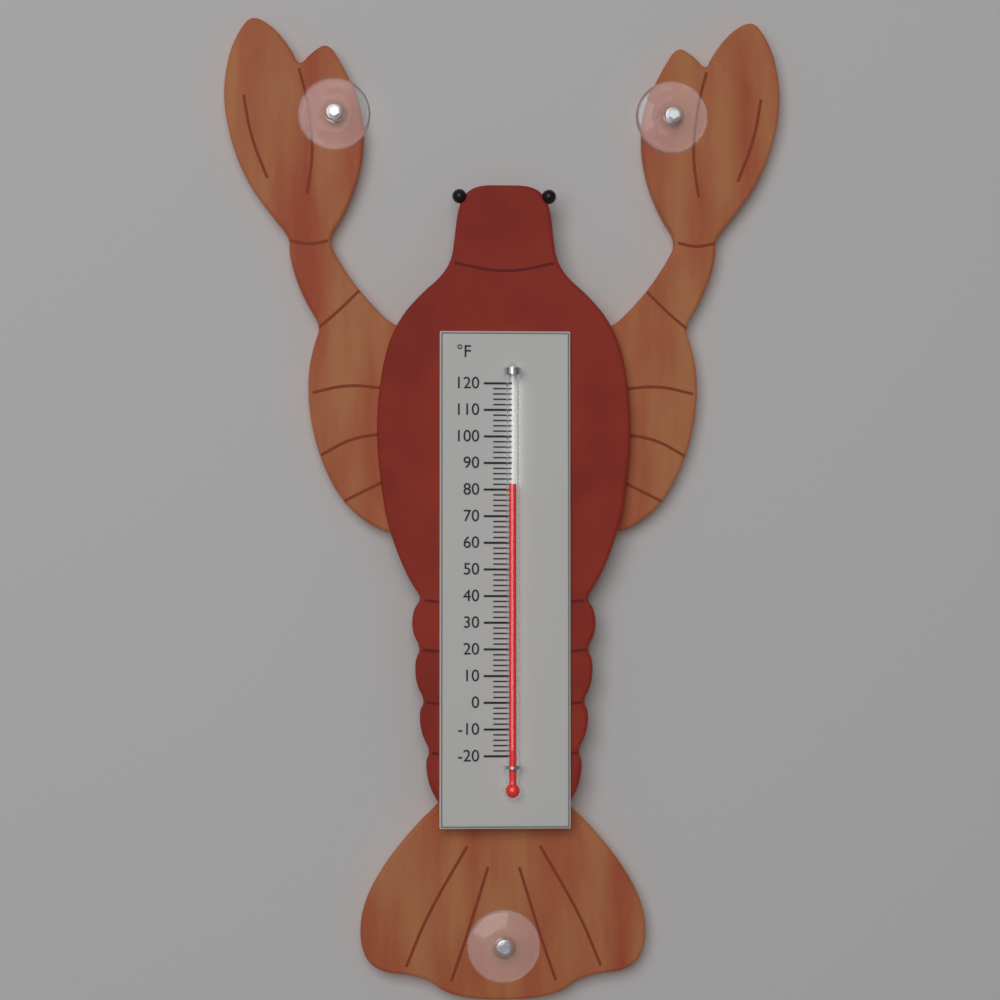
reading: 82 °F
